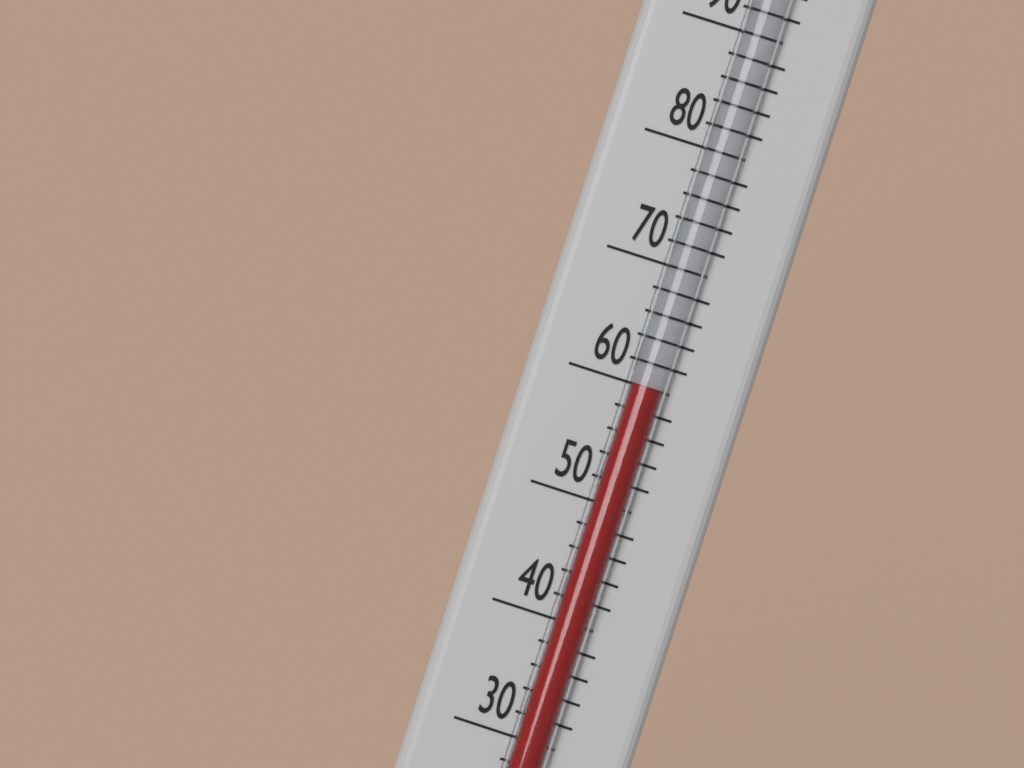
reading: 60 °F
